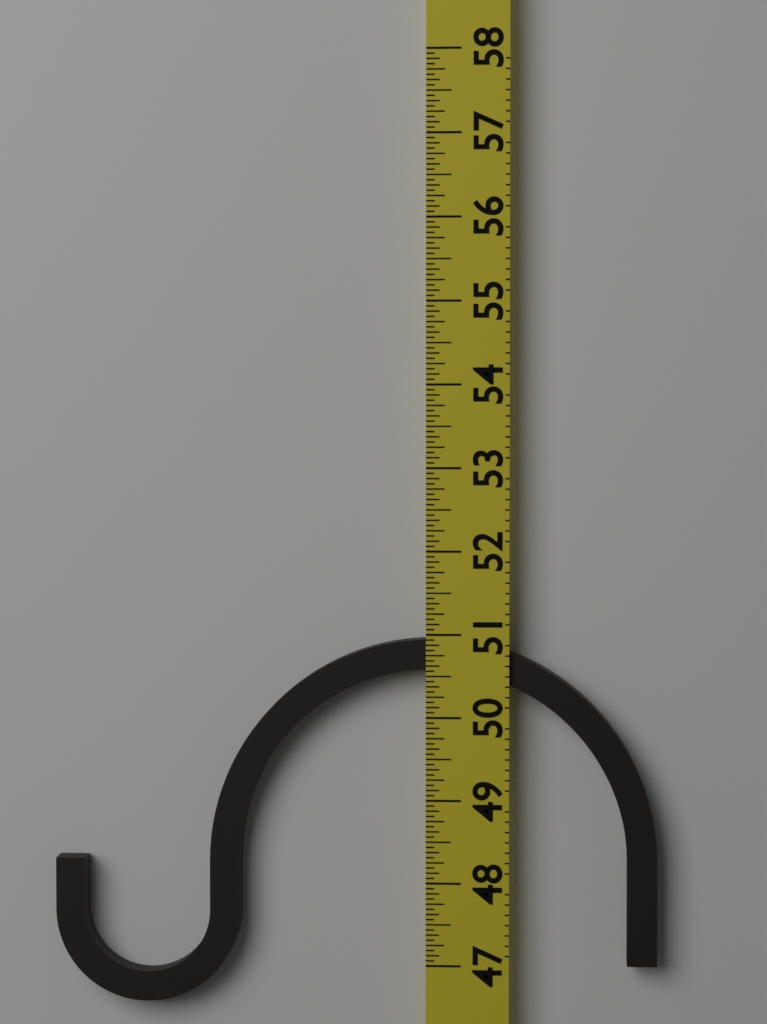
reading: 50.9375 (no unit)
